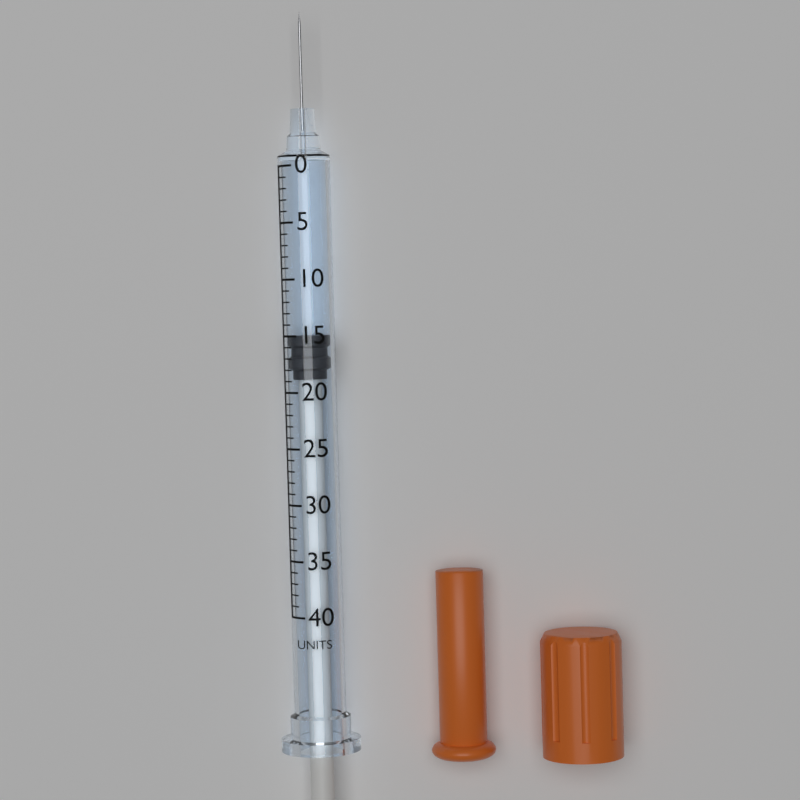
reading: 15 units
